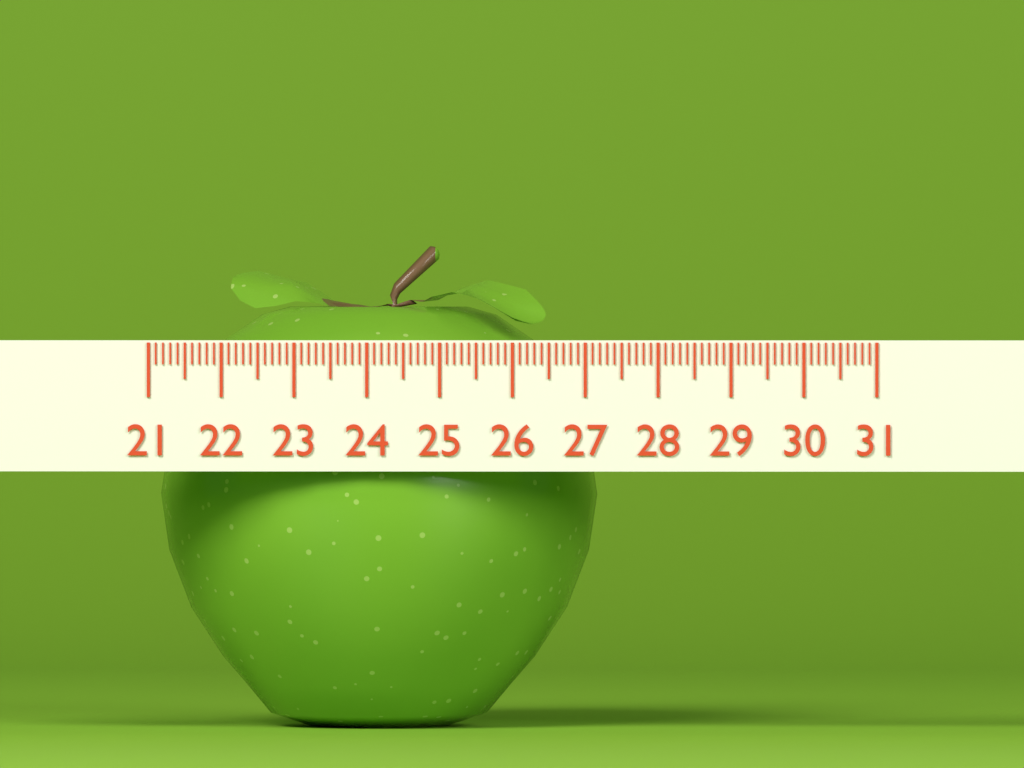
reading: 27.1 (no unit)
